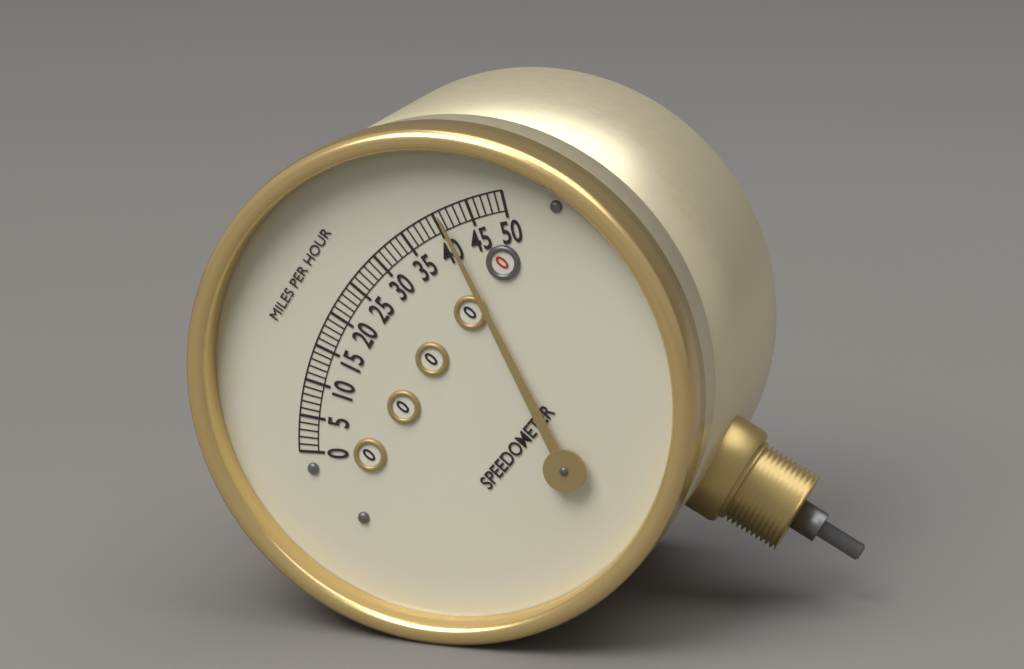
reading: 41 mph
